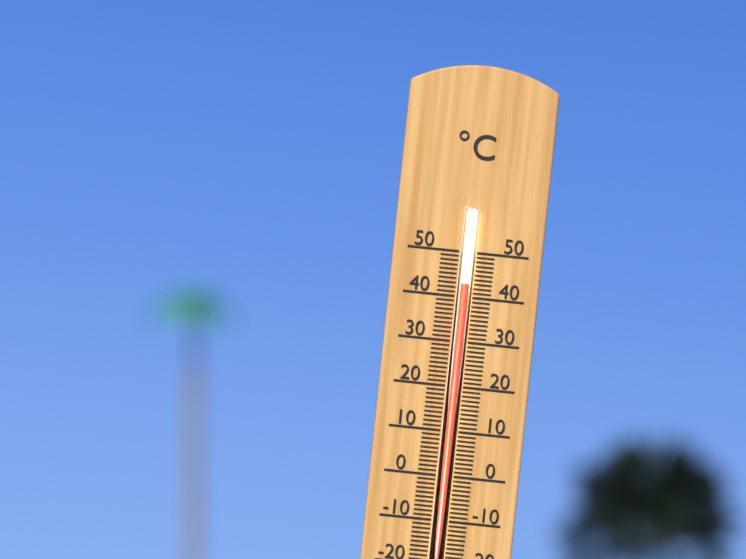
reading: 43 °C
